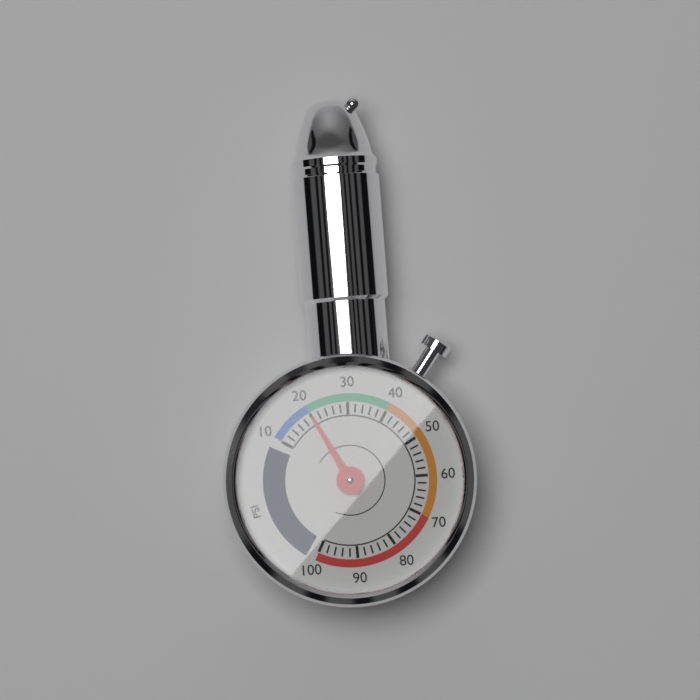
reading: 20 psi
